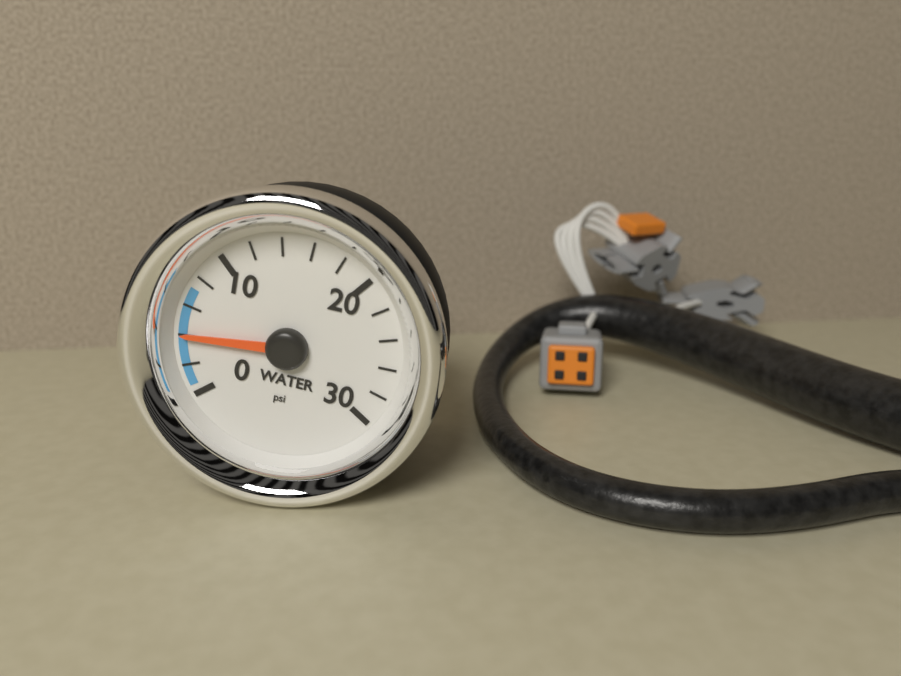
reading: 4 psi
